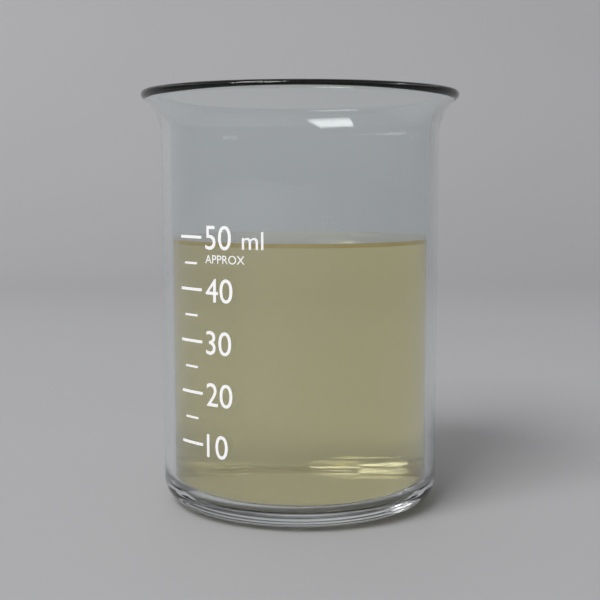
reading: 49 ml
